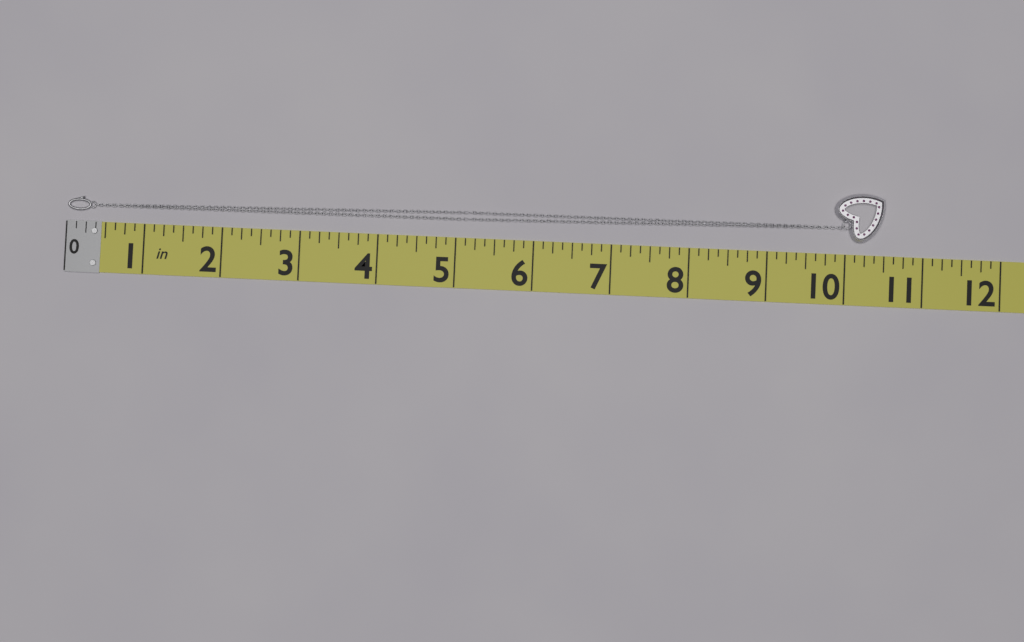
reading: 10.500 in
